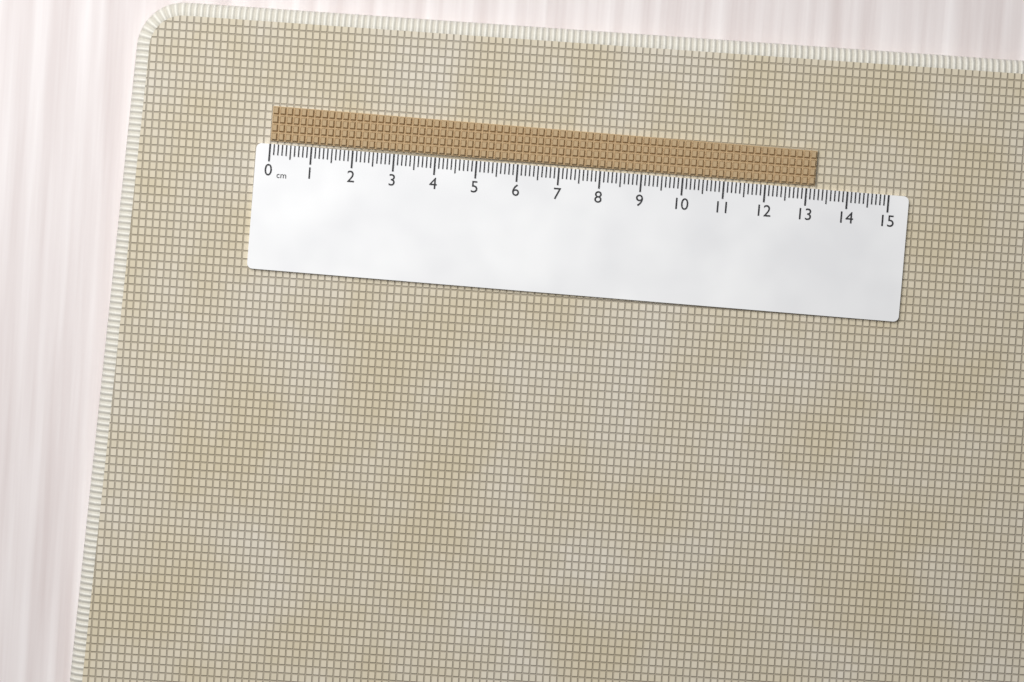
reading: 13.2 cm
